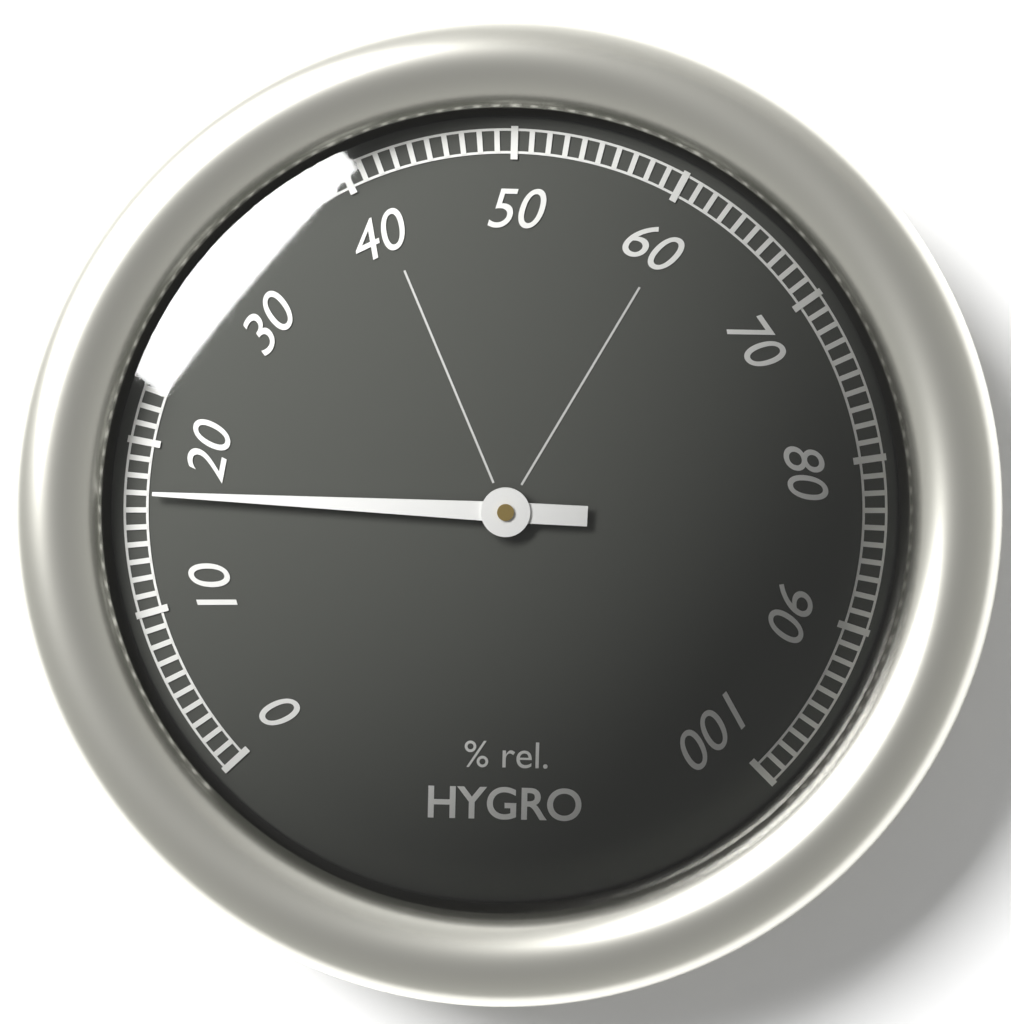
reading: 17 %
